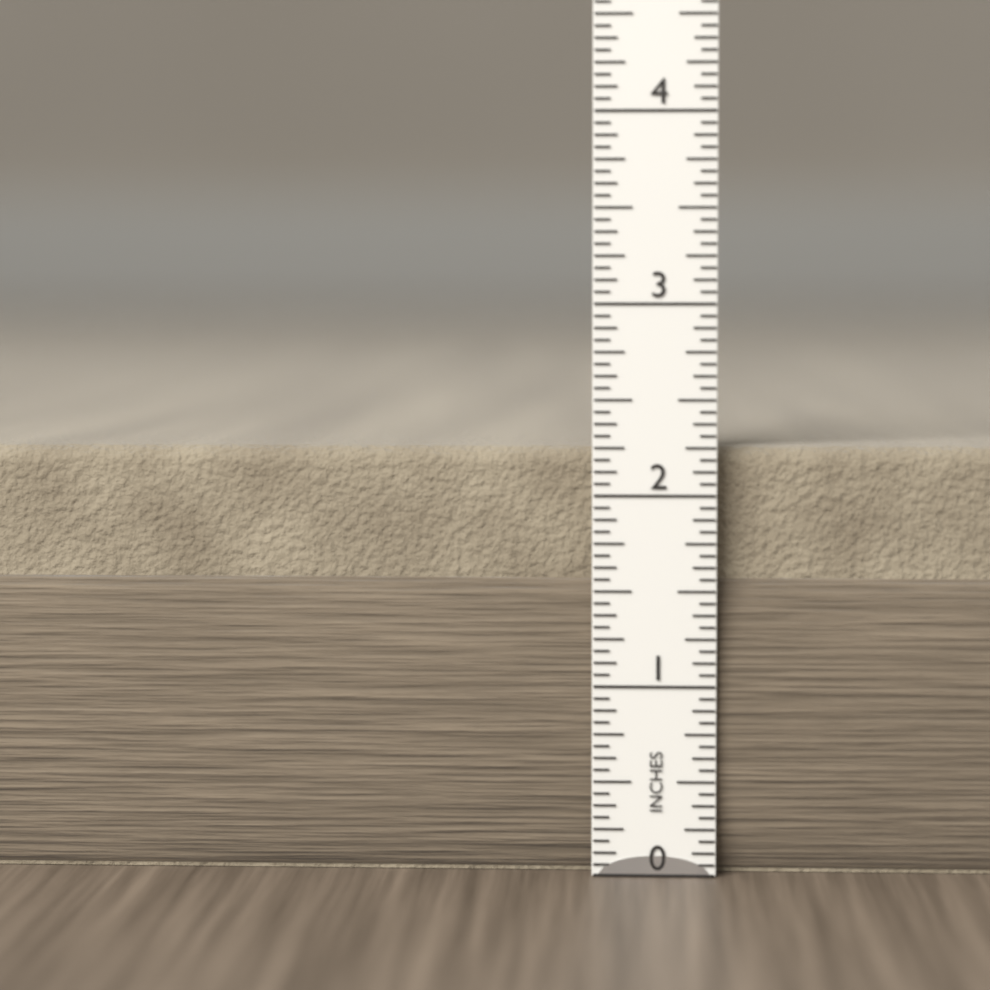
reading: 2.2500 in
